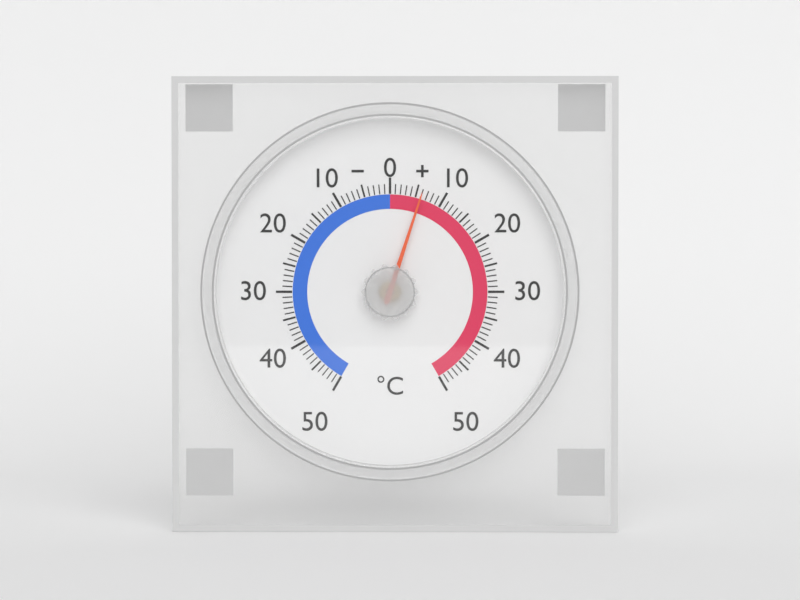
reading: 6 °C
